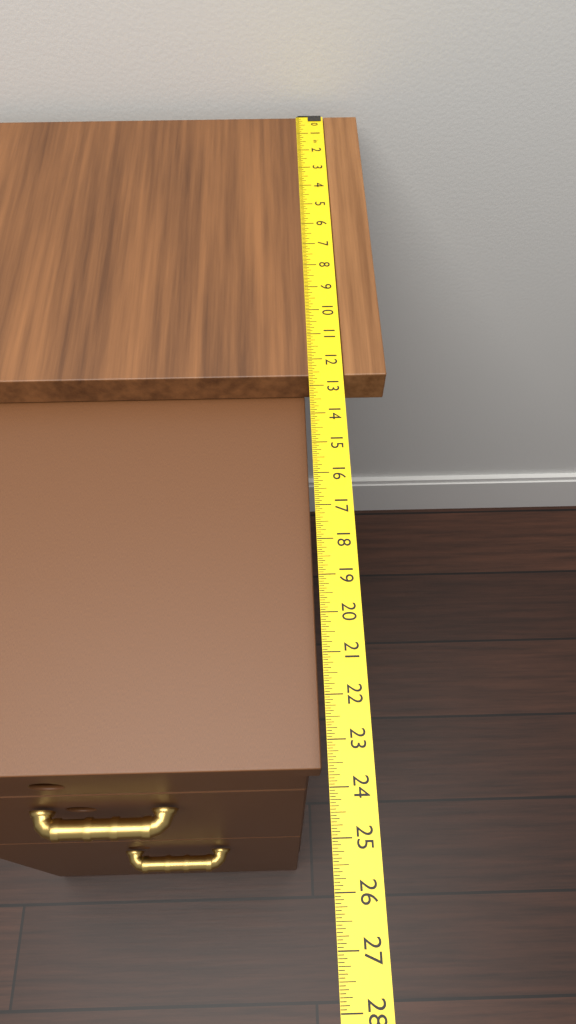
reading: 12.6250 in
